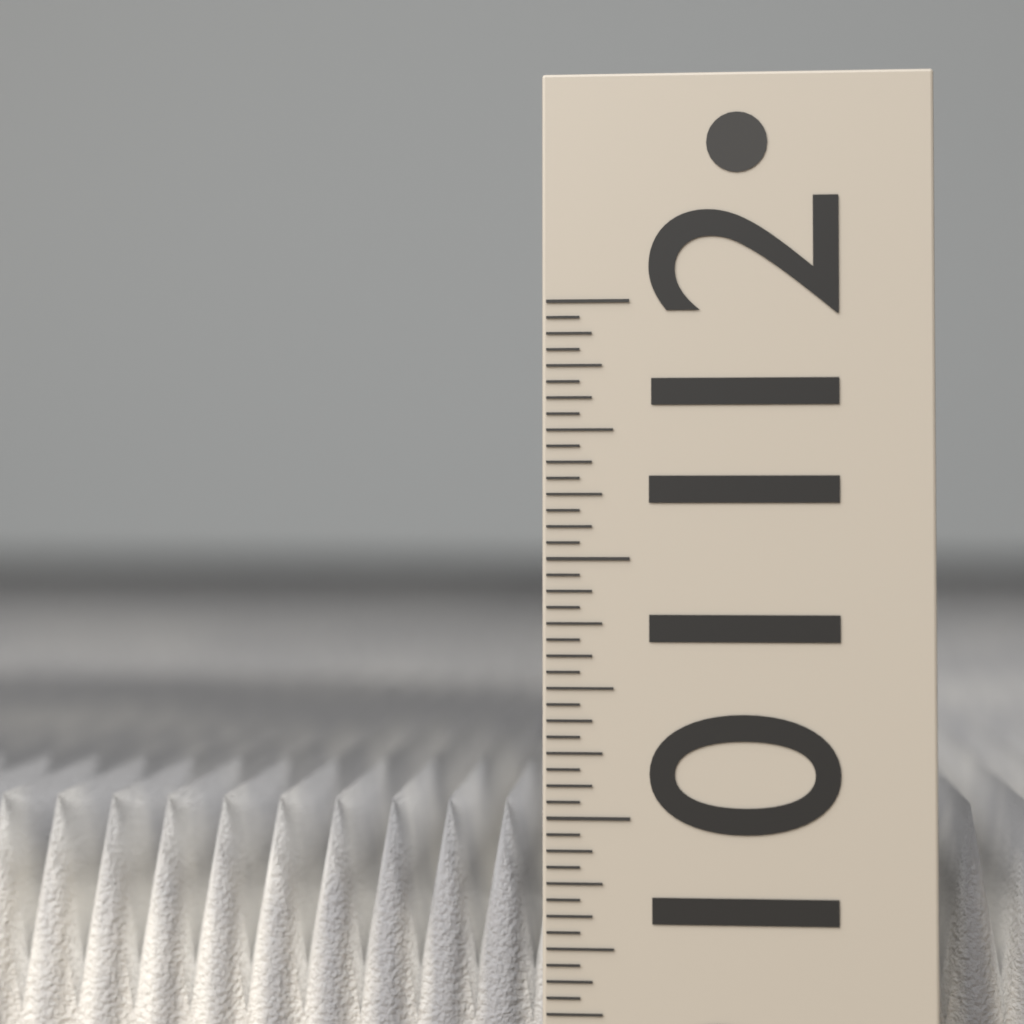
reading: 10.0000 (no unit)
